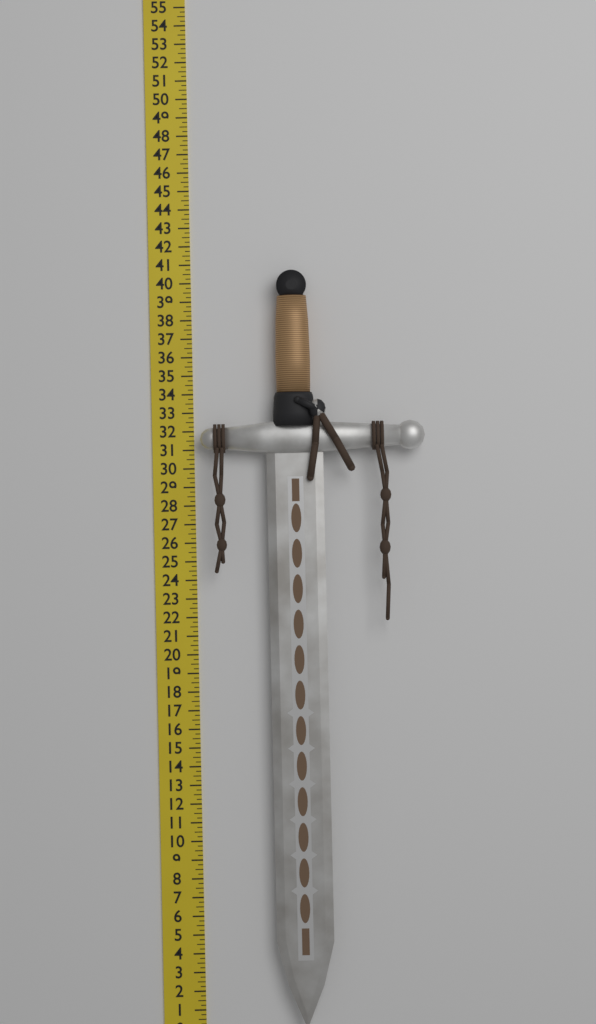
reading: 40.50 in
